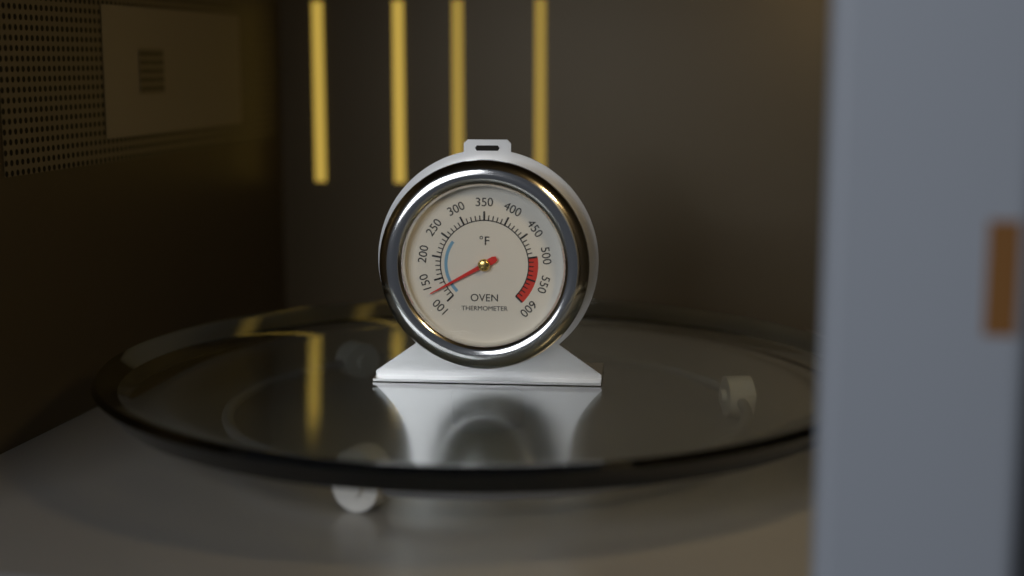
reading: 130 °F
